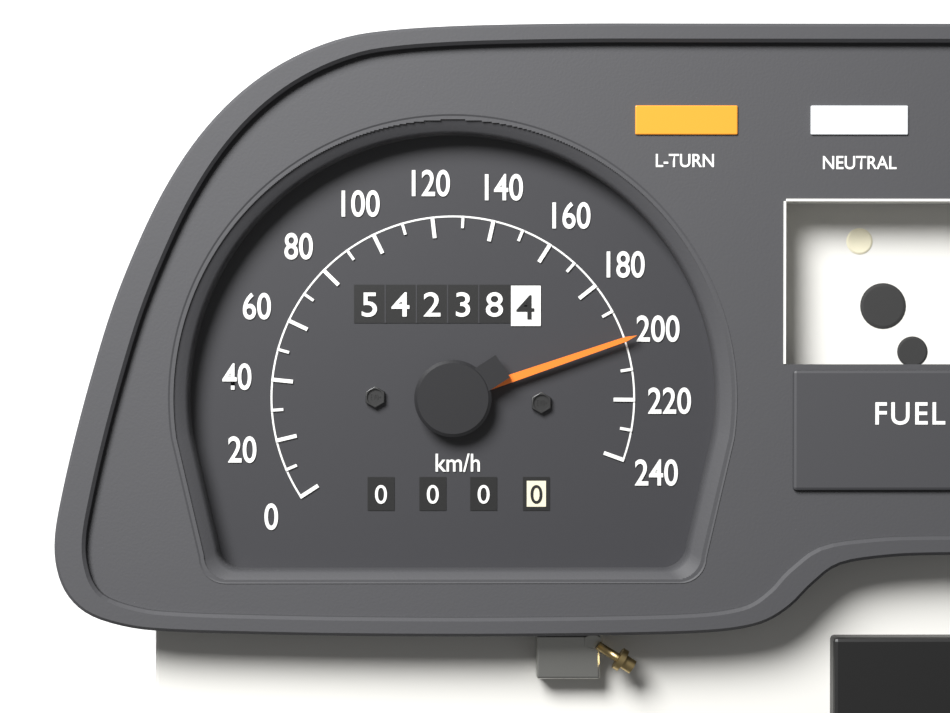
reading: 200 km/h
